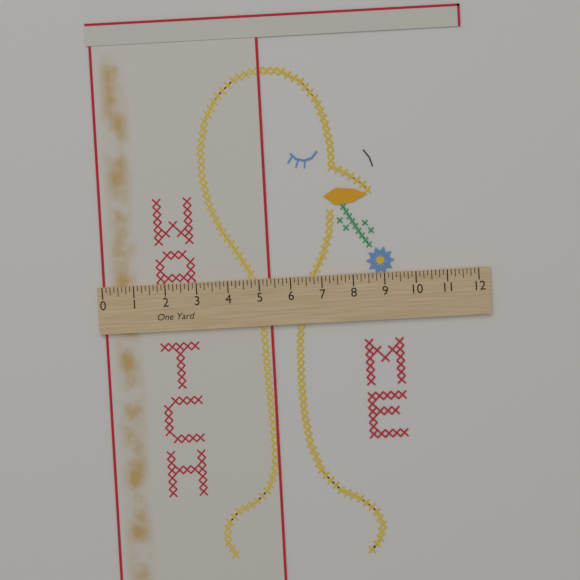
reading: 5.375 in
